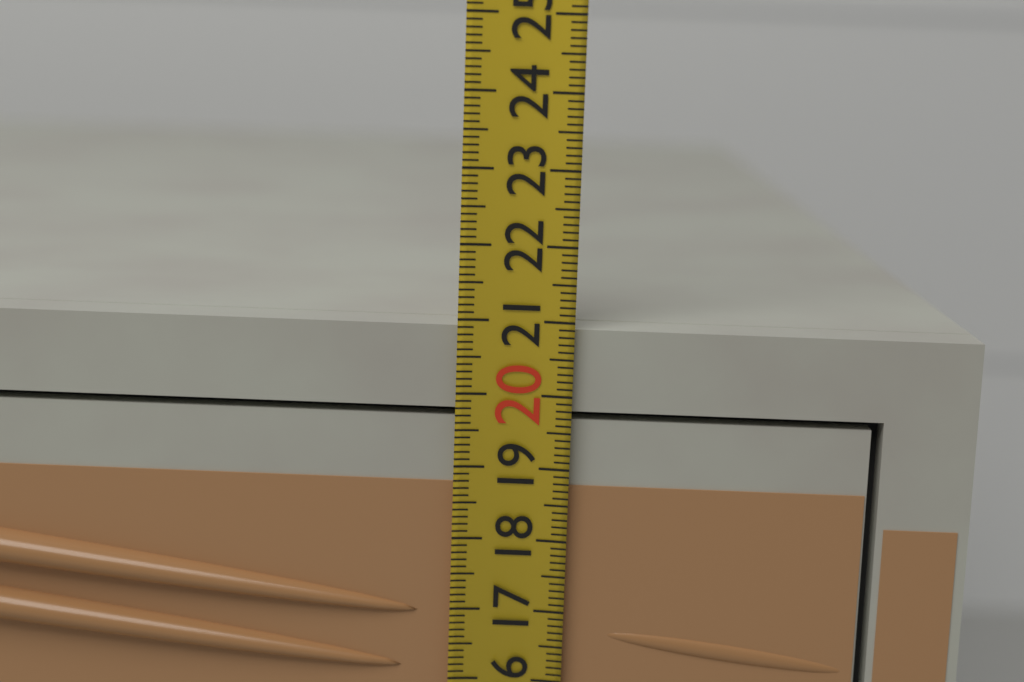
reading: 20.9 (no unit)
